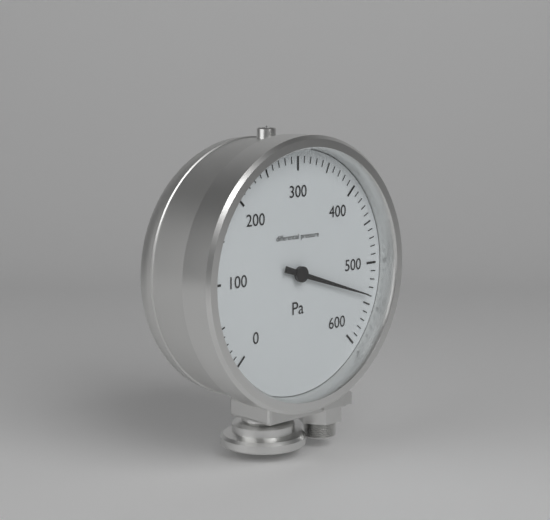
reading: 540 Pa
